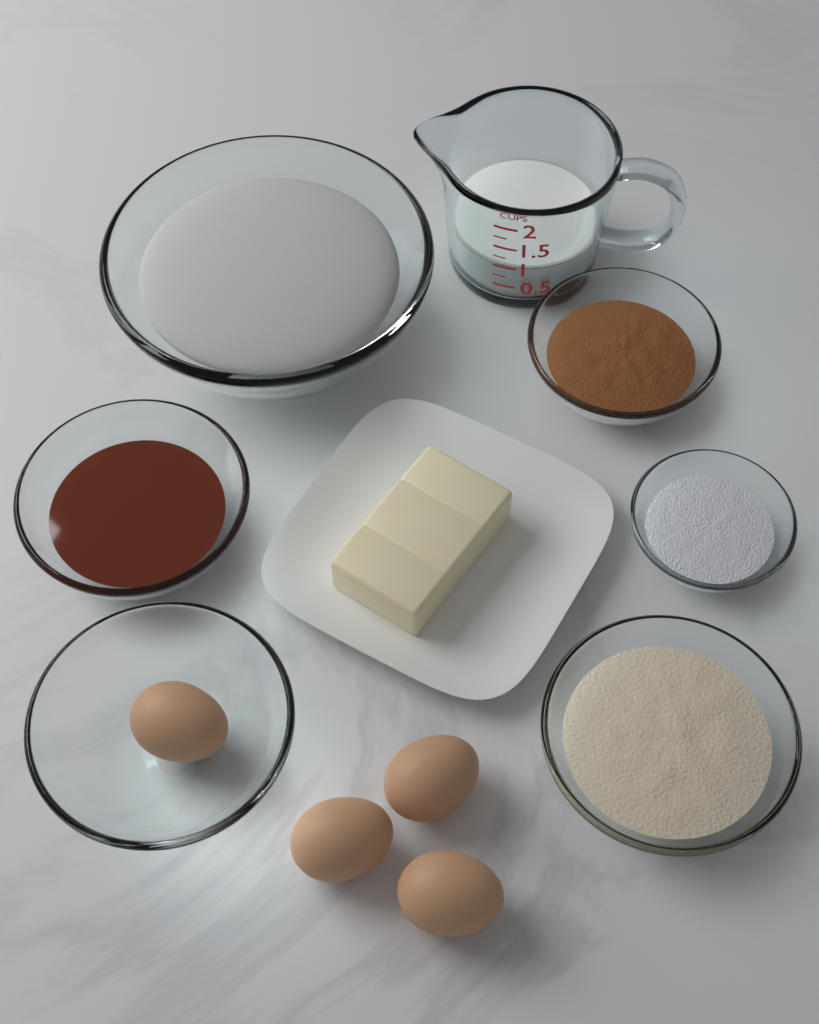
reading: 1.00 cups
